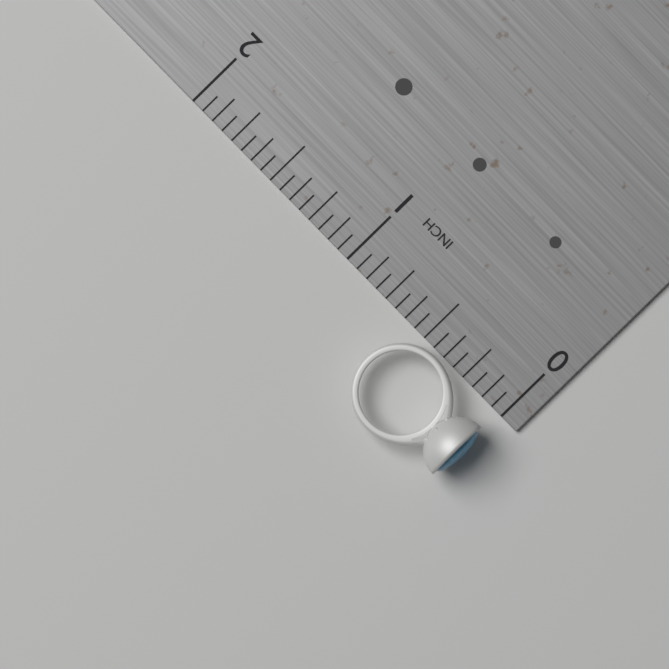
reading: 0.6250 in
